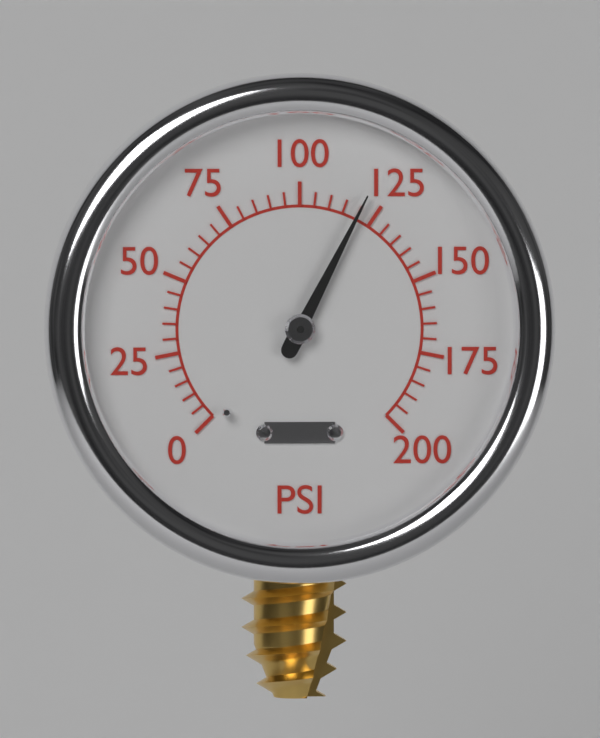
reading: 120 psi
